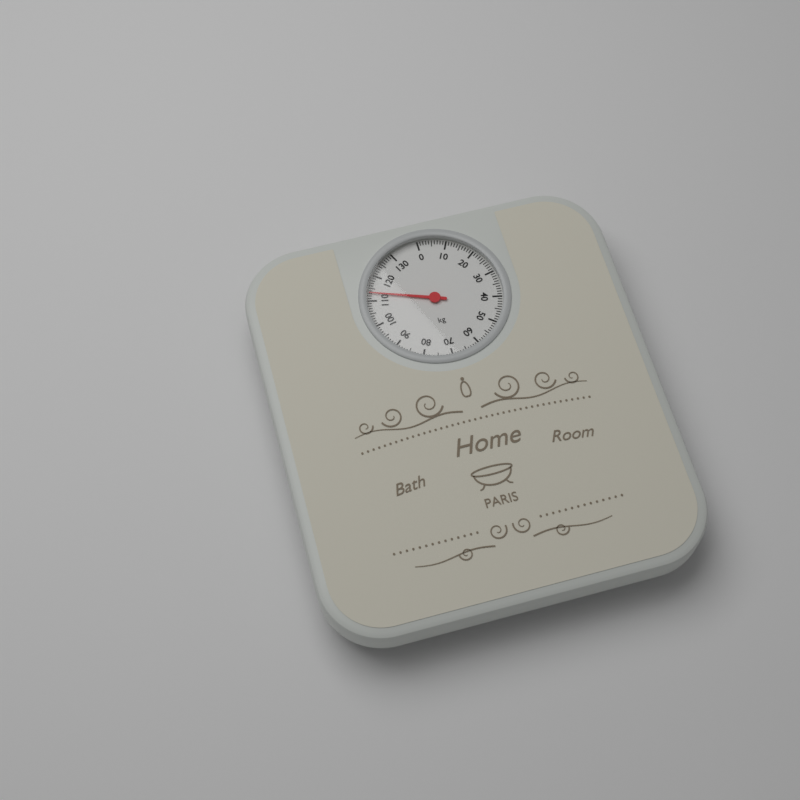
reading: 113 kg
